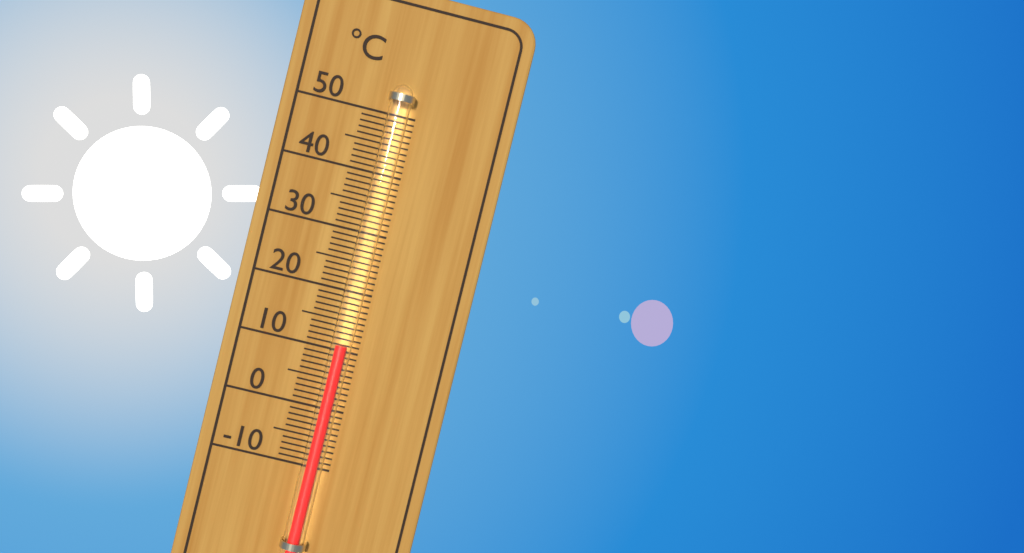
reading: 11 °C
